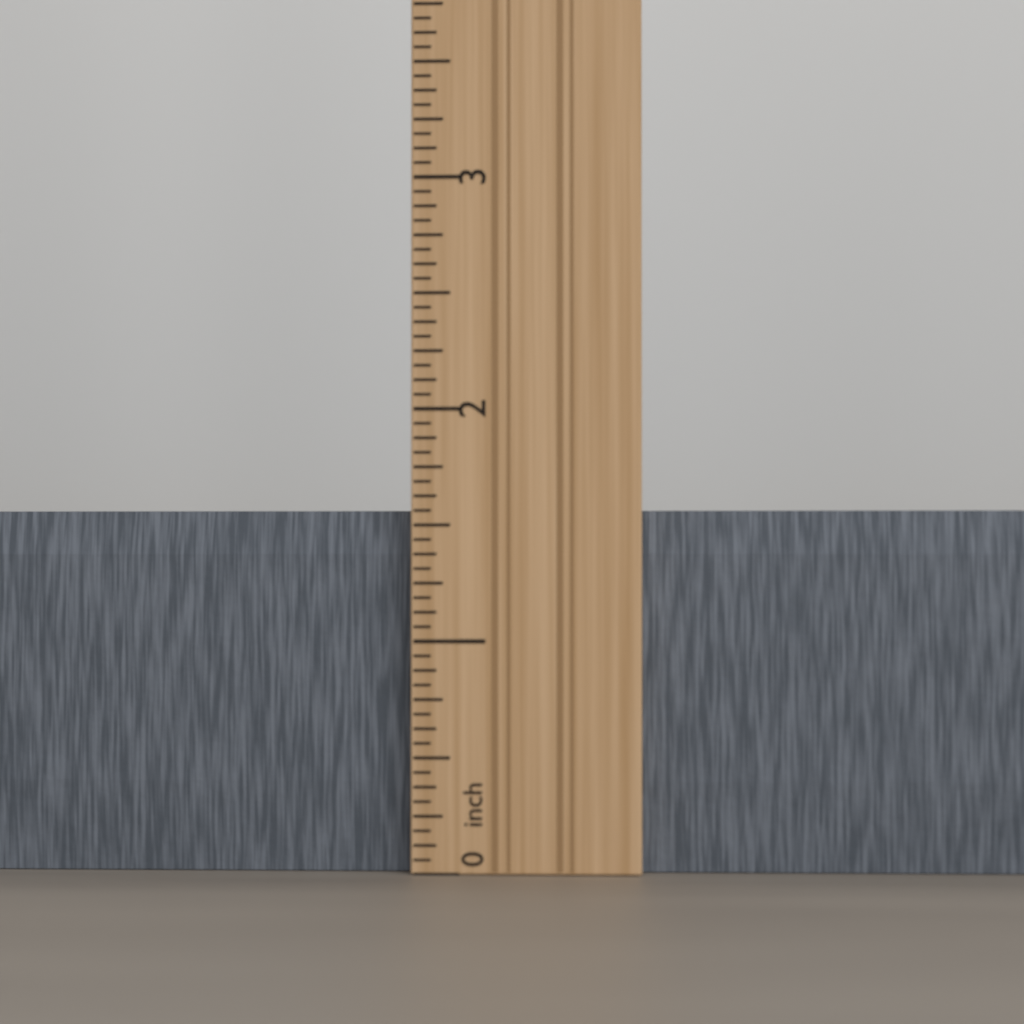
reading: 1.5625 in
